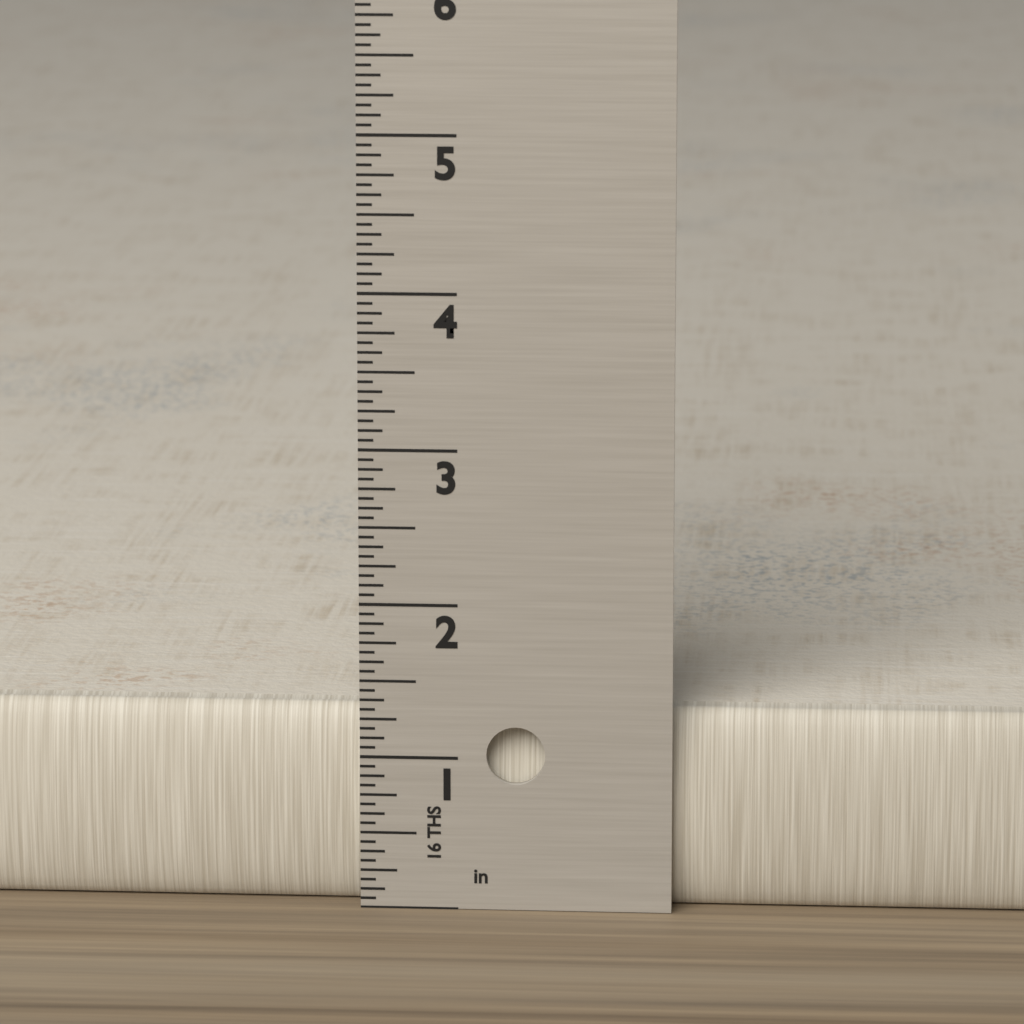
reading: 1.3125 in
